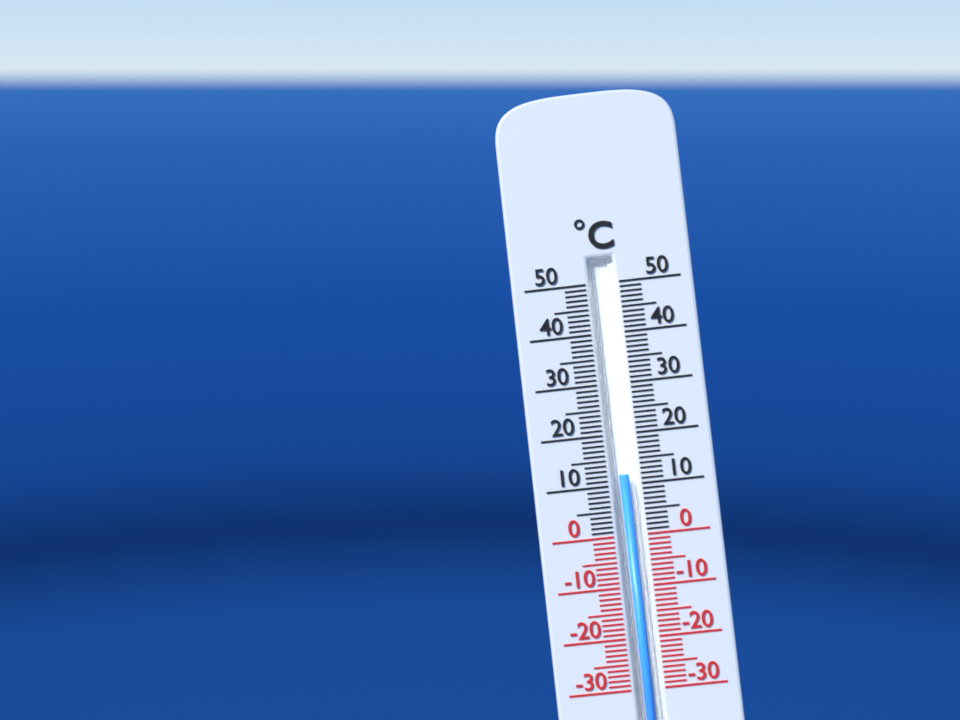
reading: 12 °C
